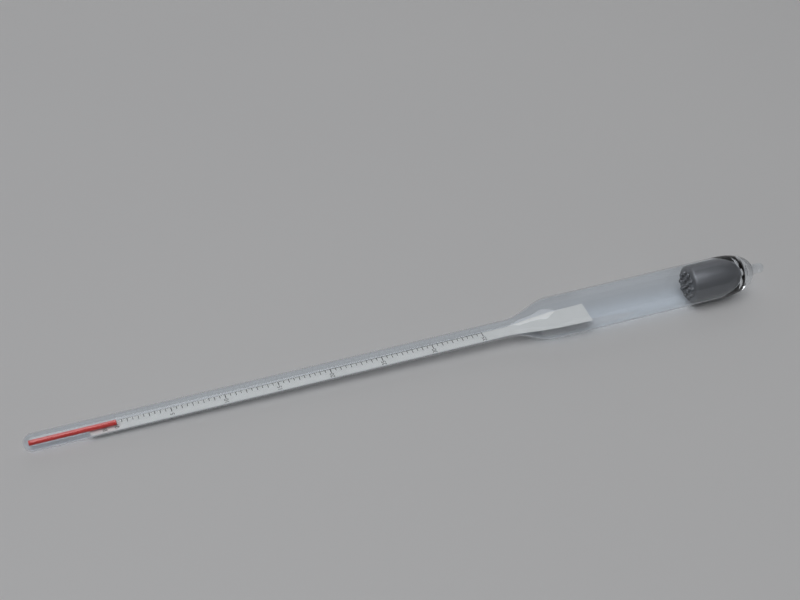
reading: 0.0 °Bé
